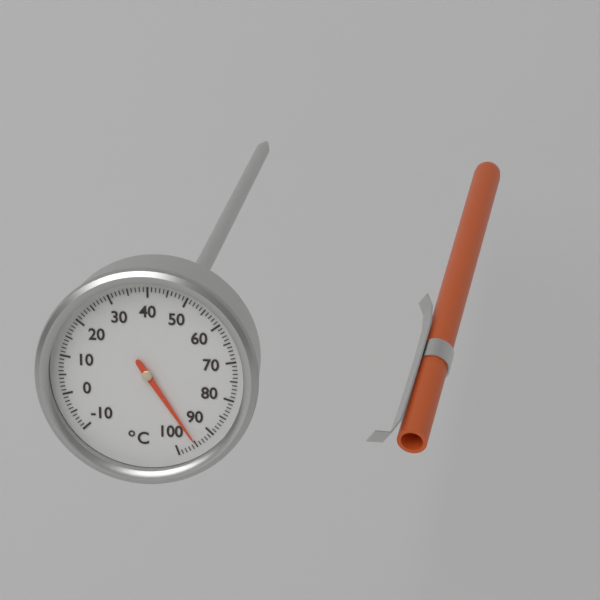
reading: 95 °C
